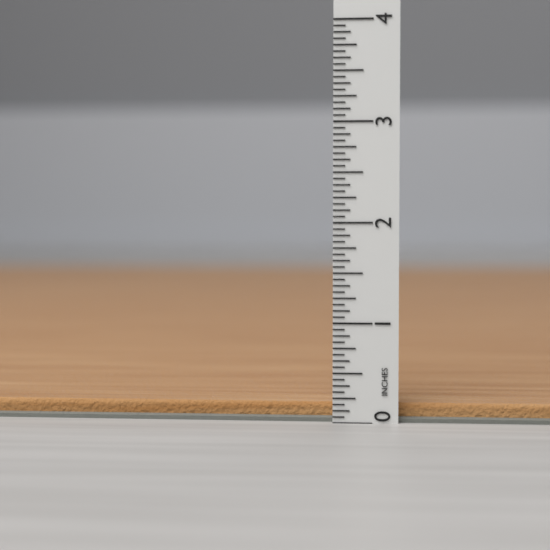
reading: 0.1875 in
